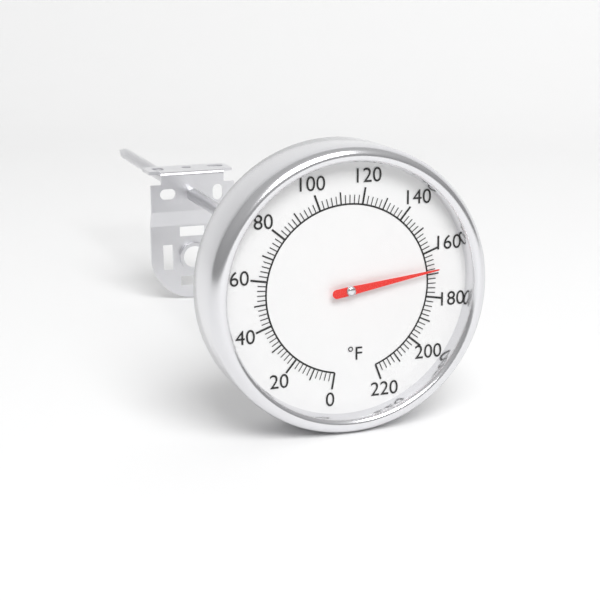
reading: 168 °F
